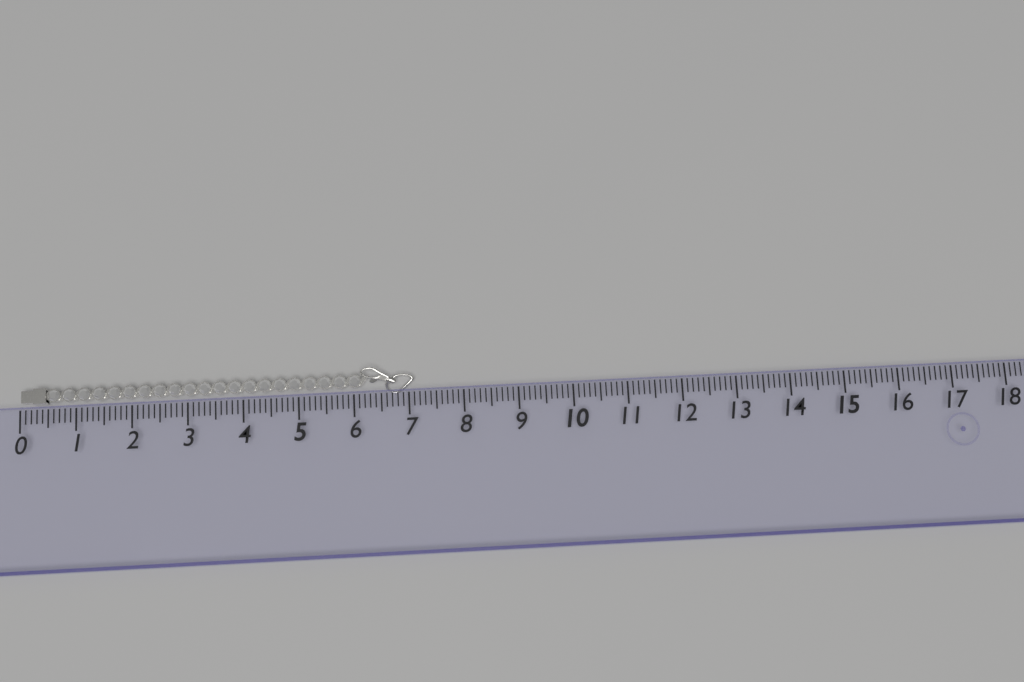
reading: 7.1 (no unit)
